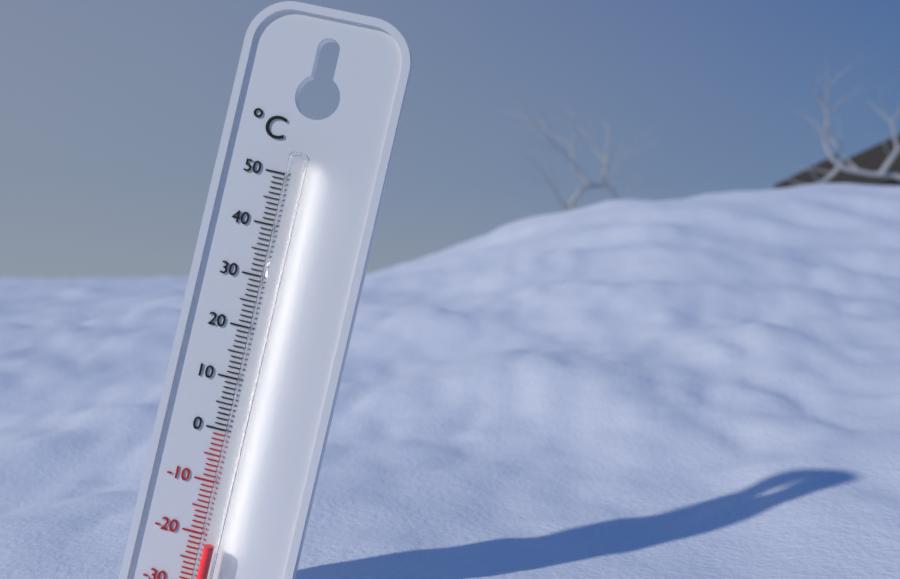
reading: -21 °C
